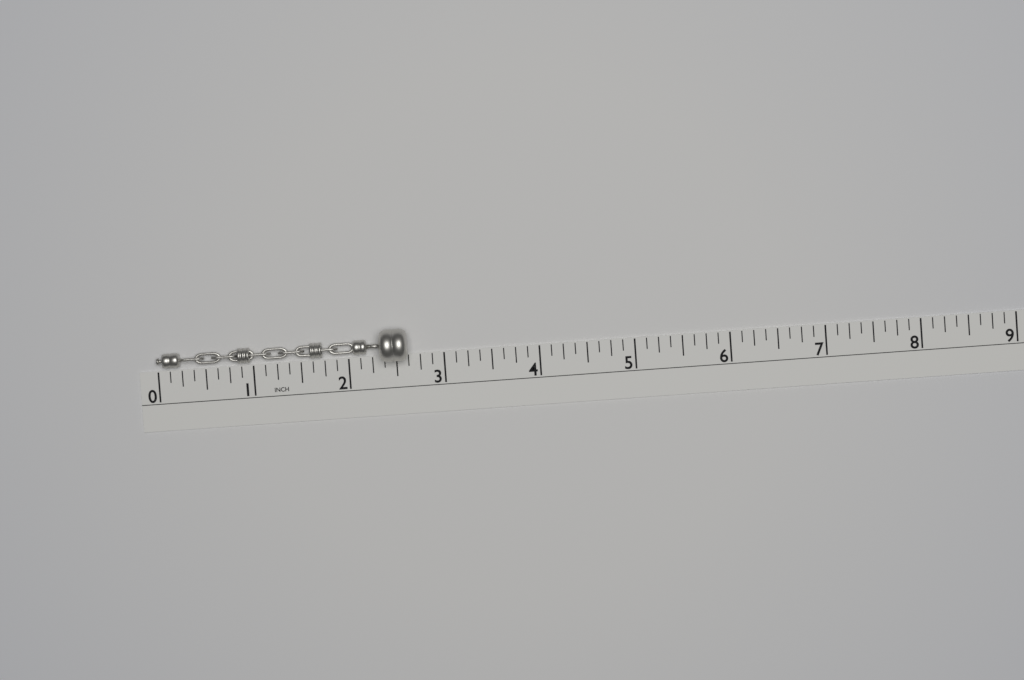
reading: 2.625 in
